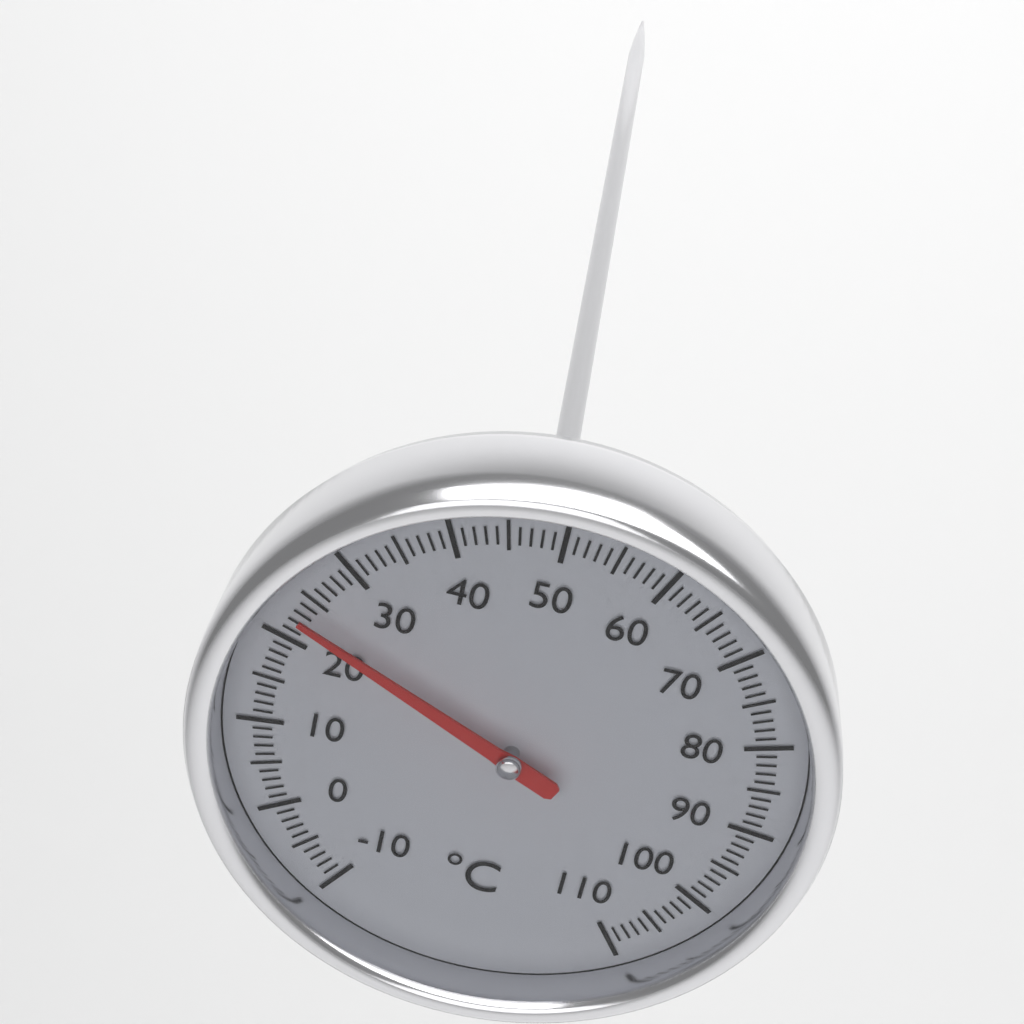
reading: 23 °C
